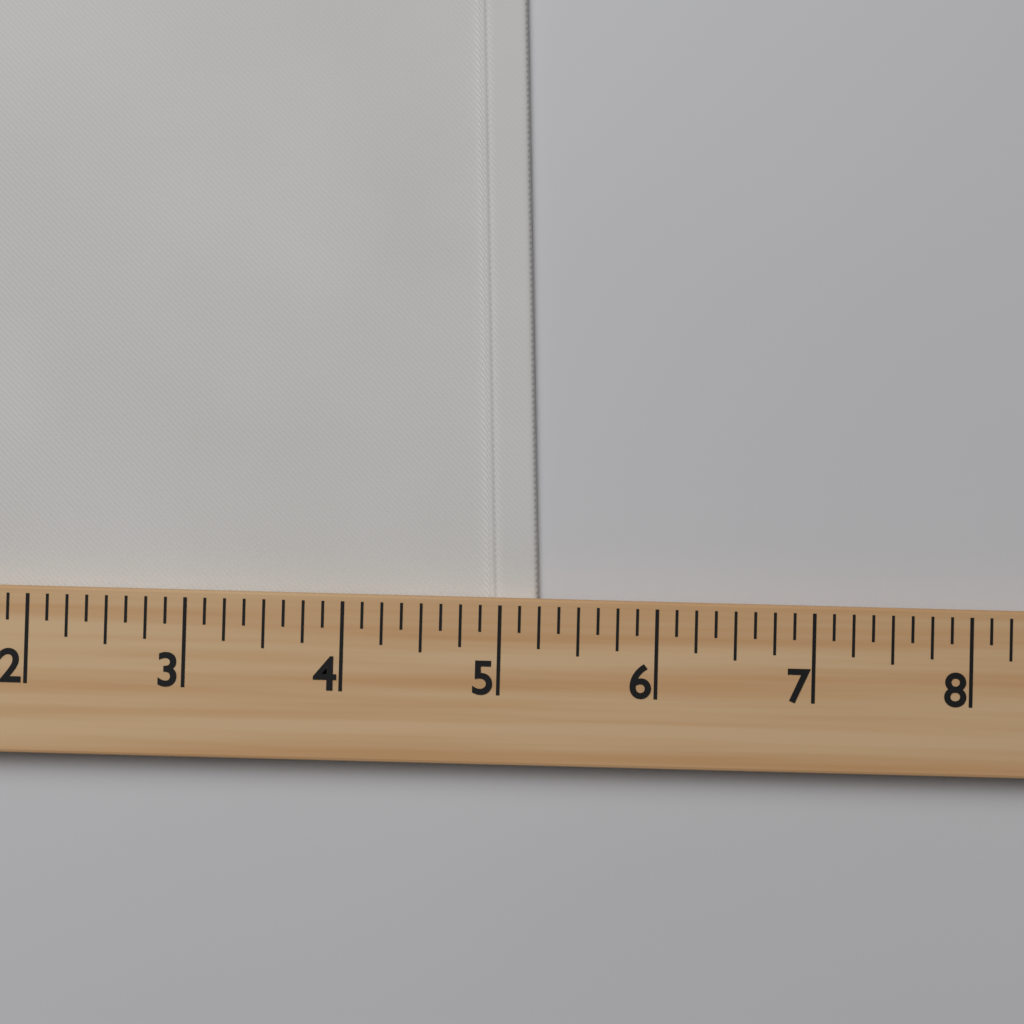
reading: 5.250 (no unit)
